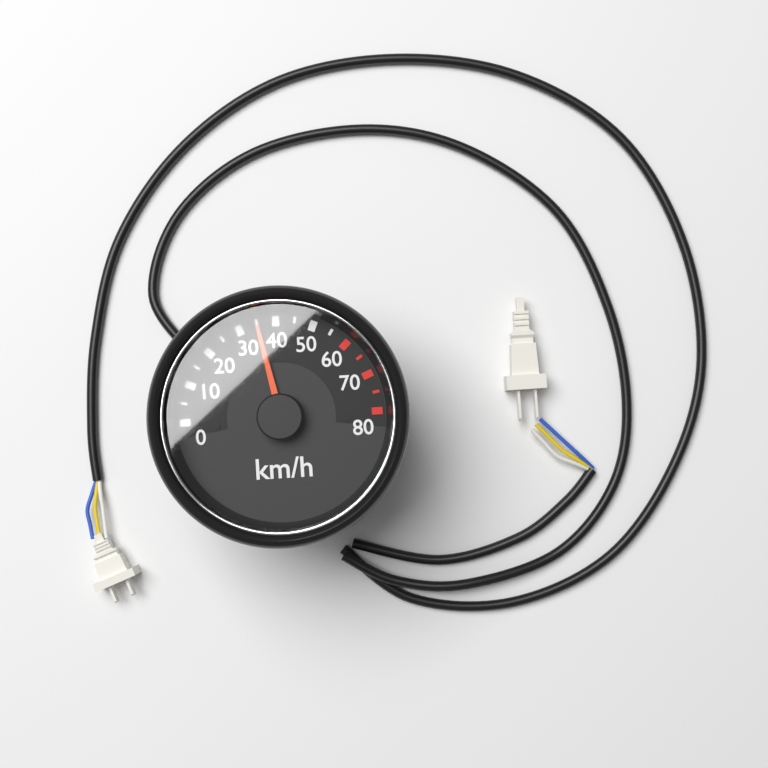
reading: 35 km/h
